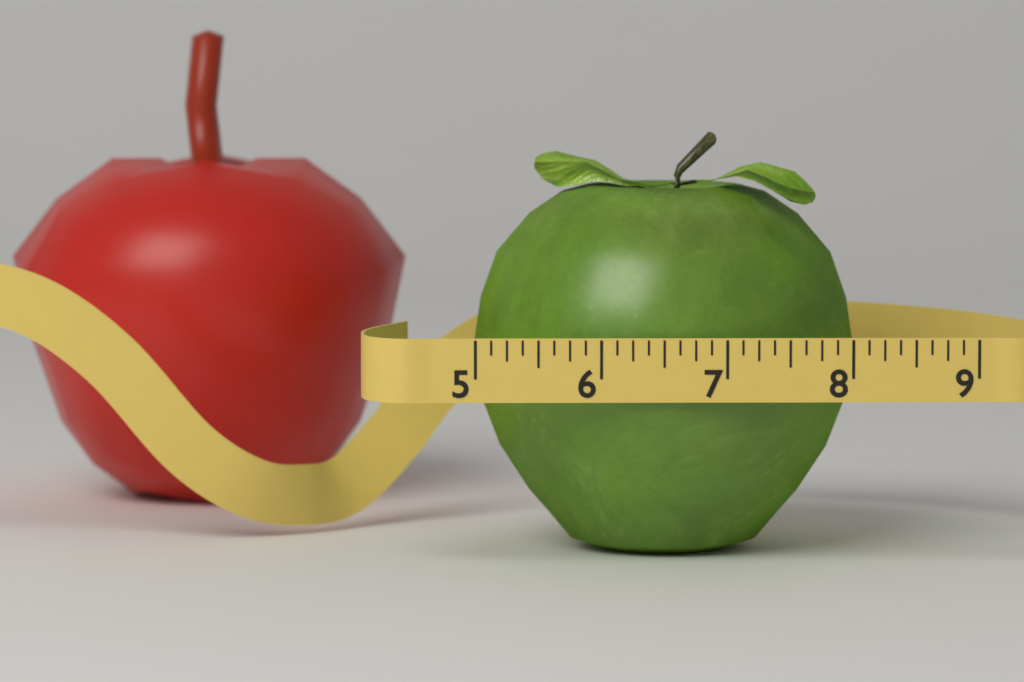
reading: 8.125 (no unit)
